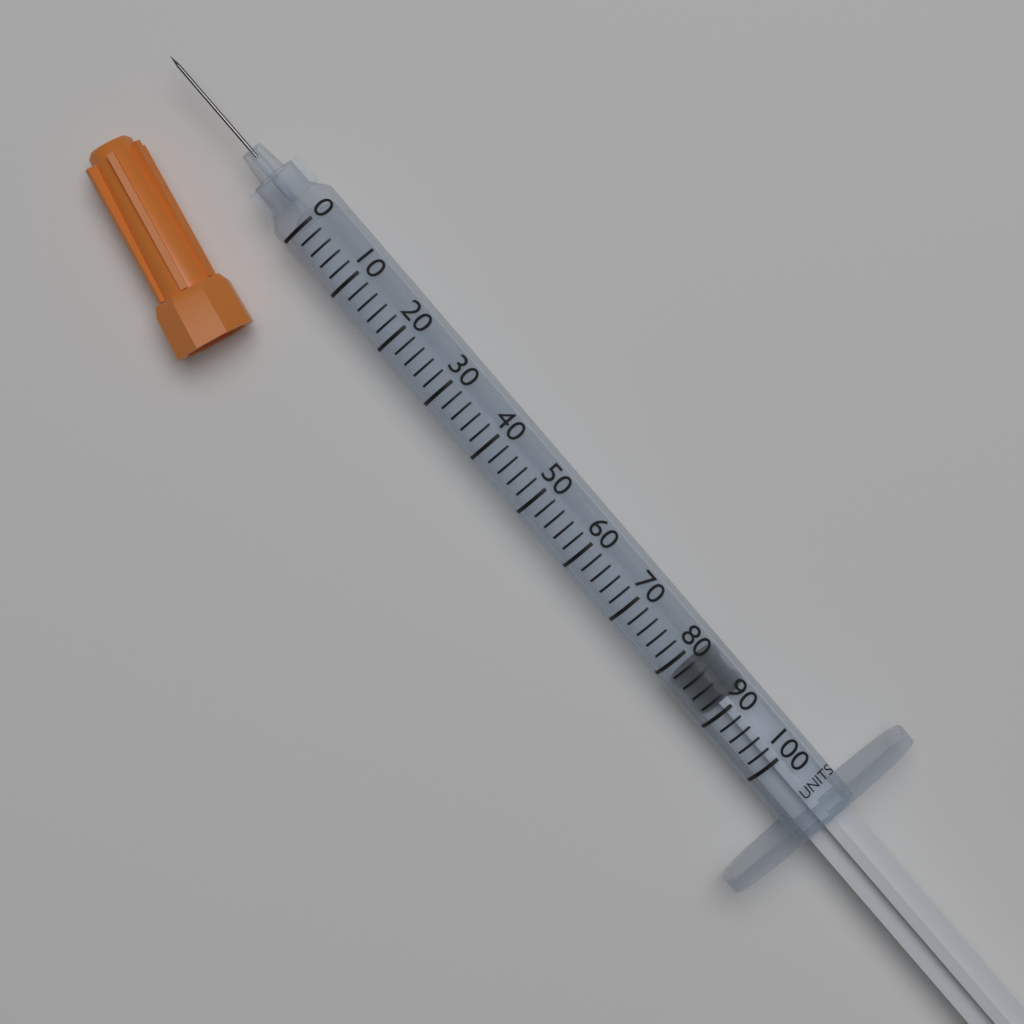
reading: 82 units
